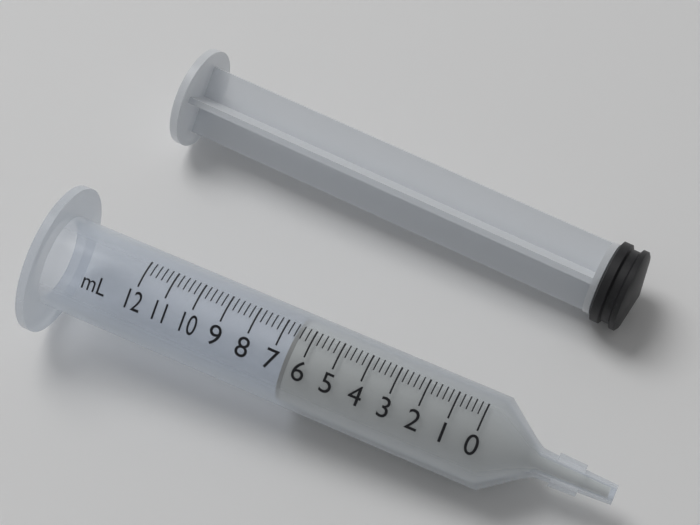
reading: 6.6 ml
